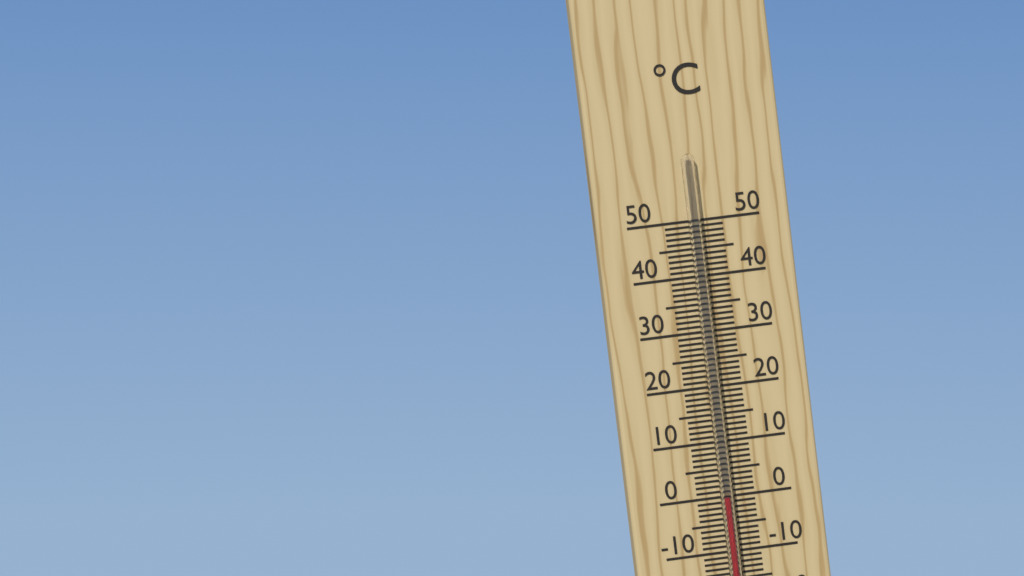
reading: 0 °C
